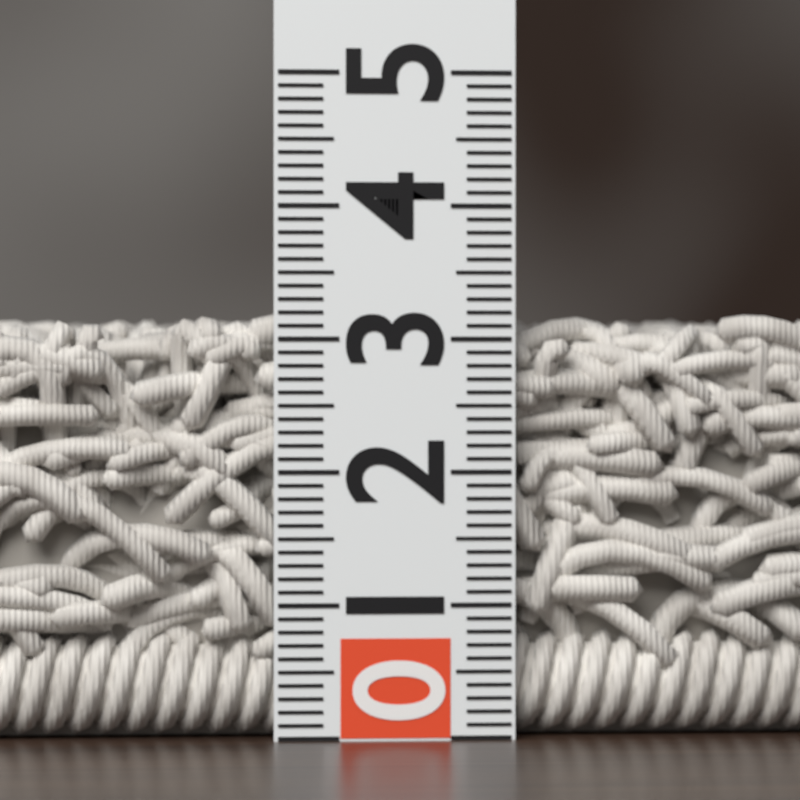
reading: 3.2 (no unit)
